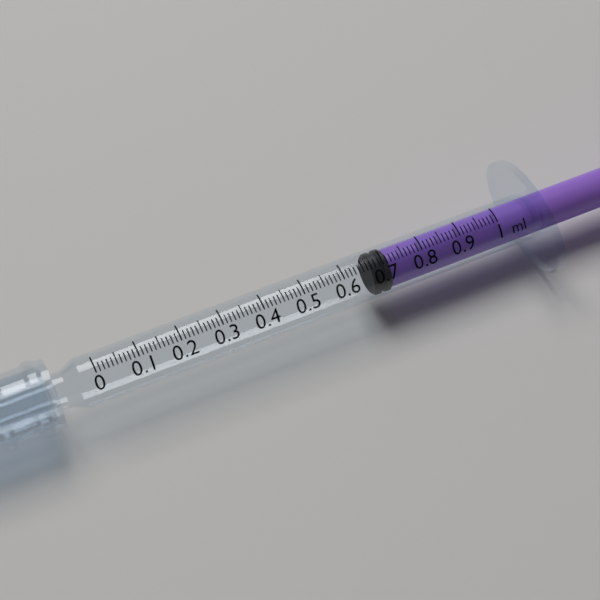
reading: 0.67 ml
